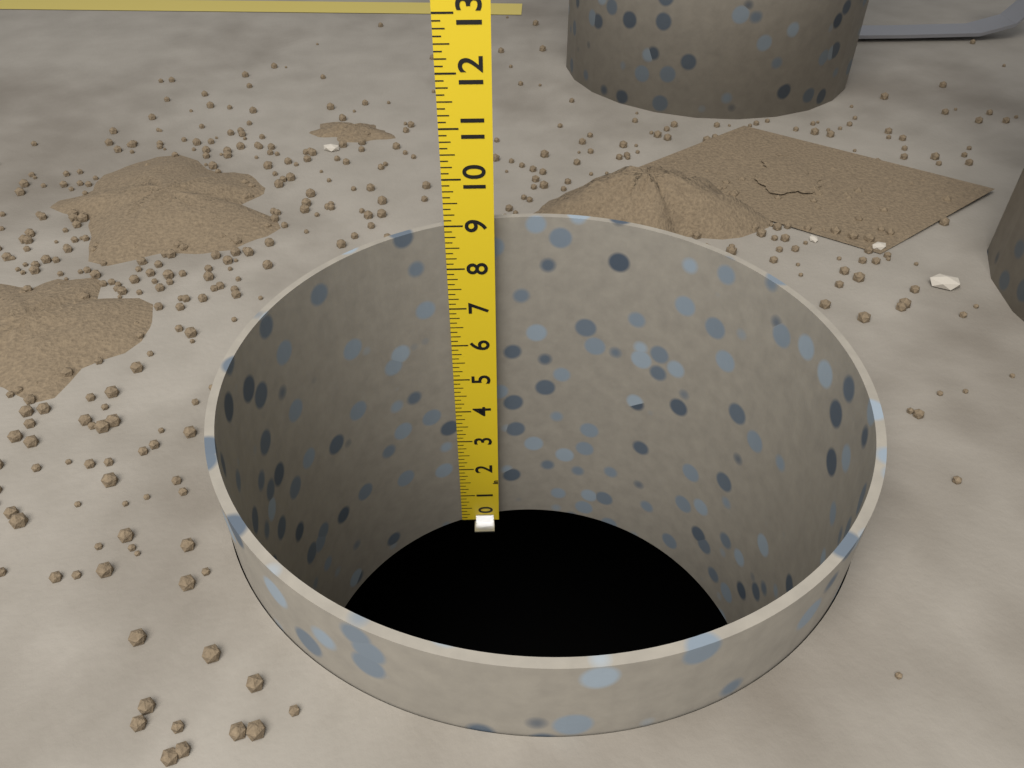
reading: 9.000 in
